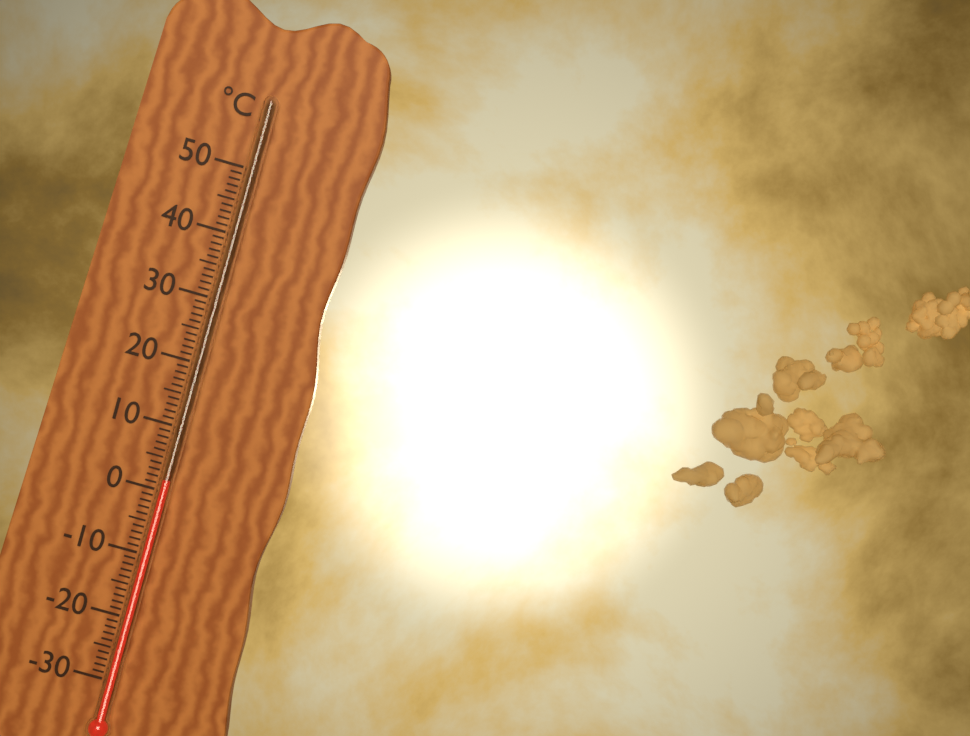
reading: 2 °C
